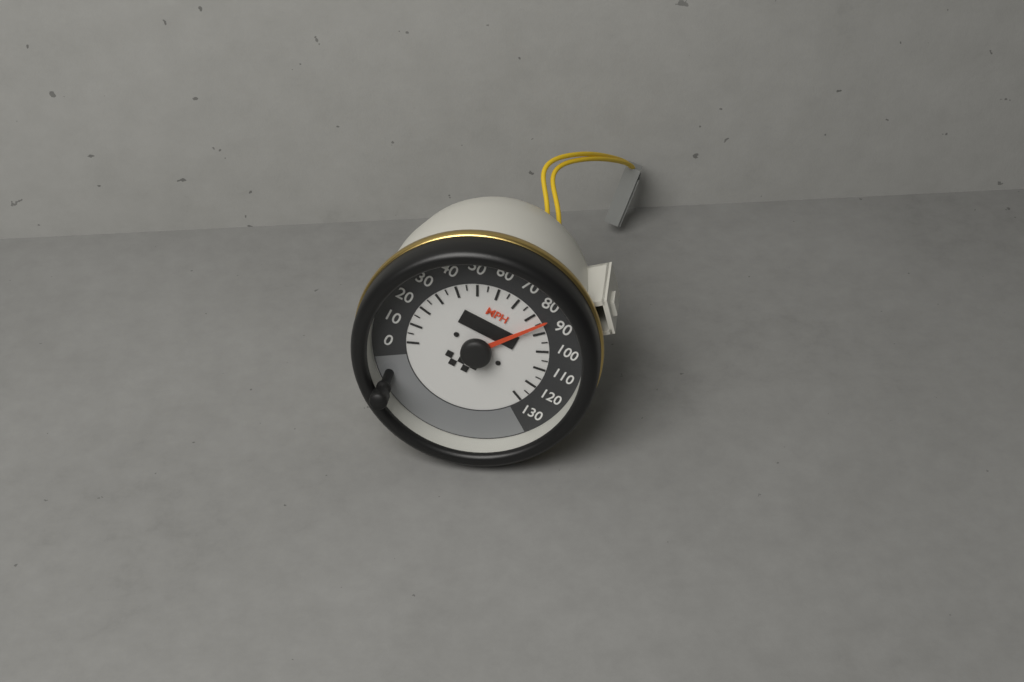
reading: 85 MPH
